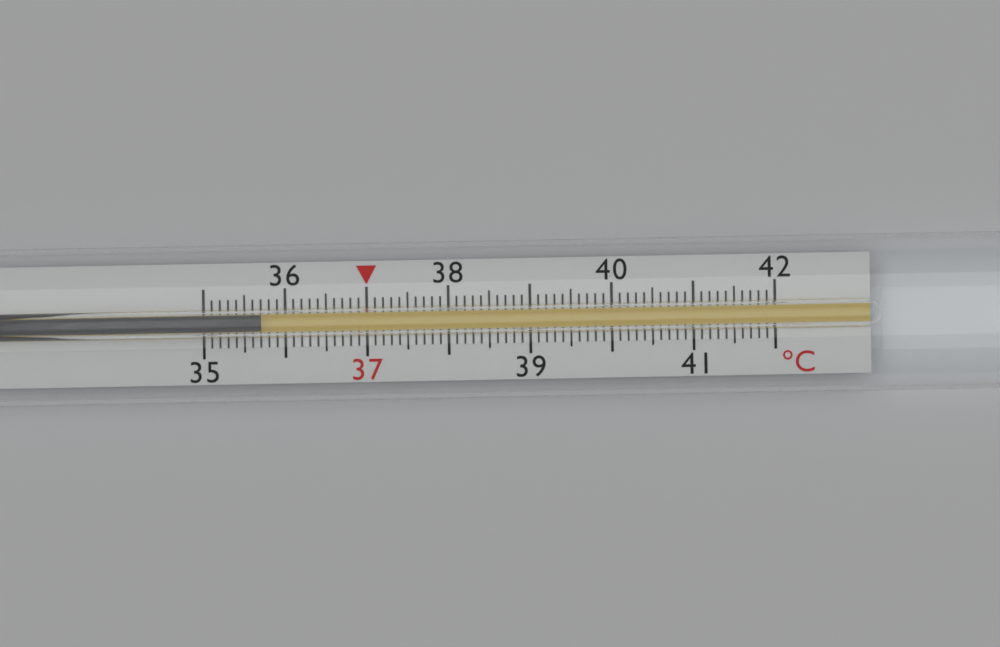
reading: 35.7 °C
